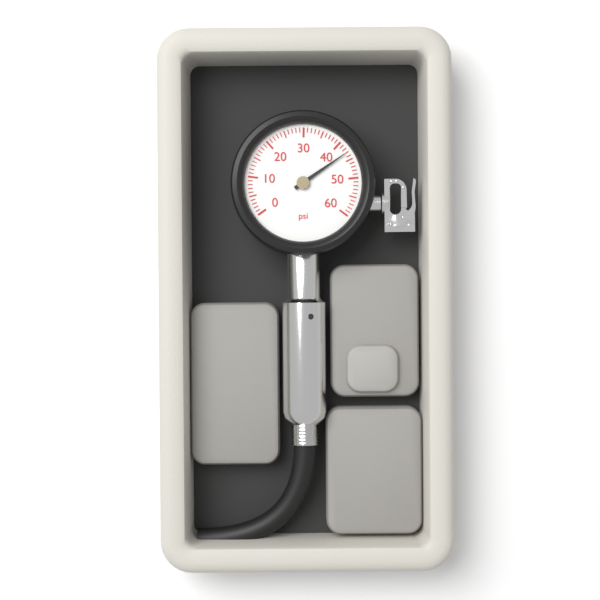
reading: 43 psi
